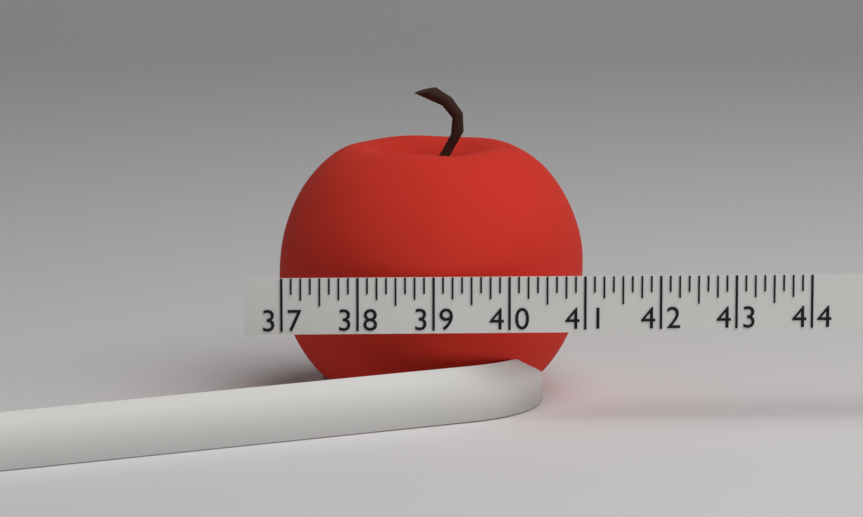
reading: 41.125 (no unit)
